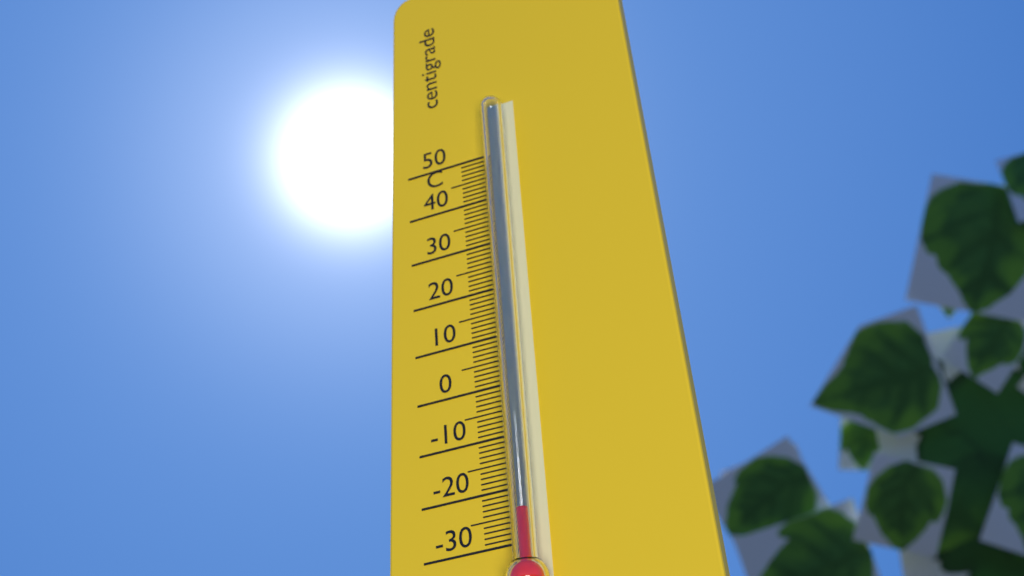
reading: -26 °C
